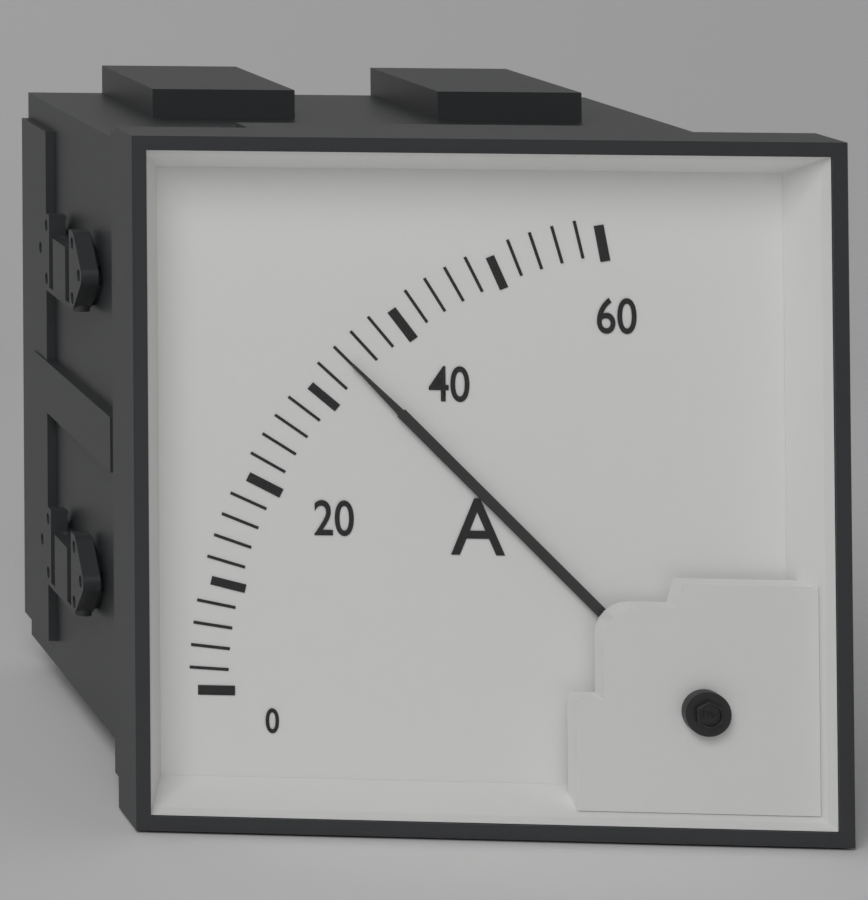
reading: 34 A
